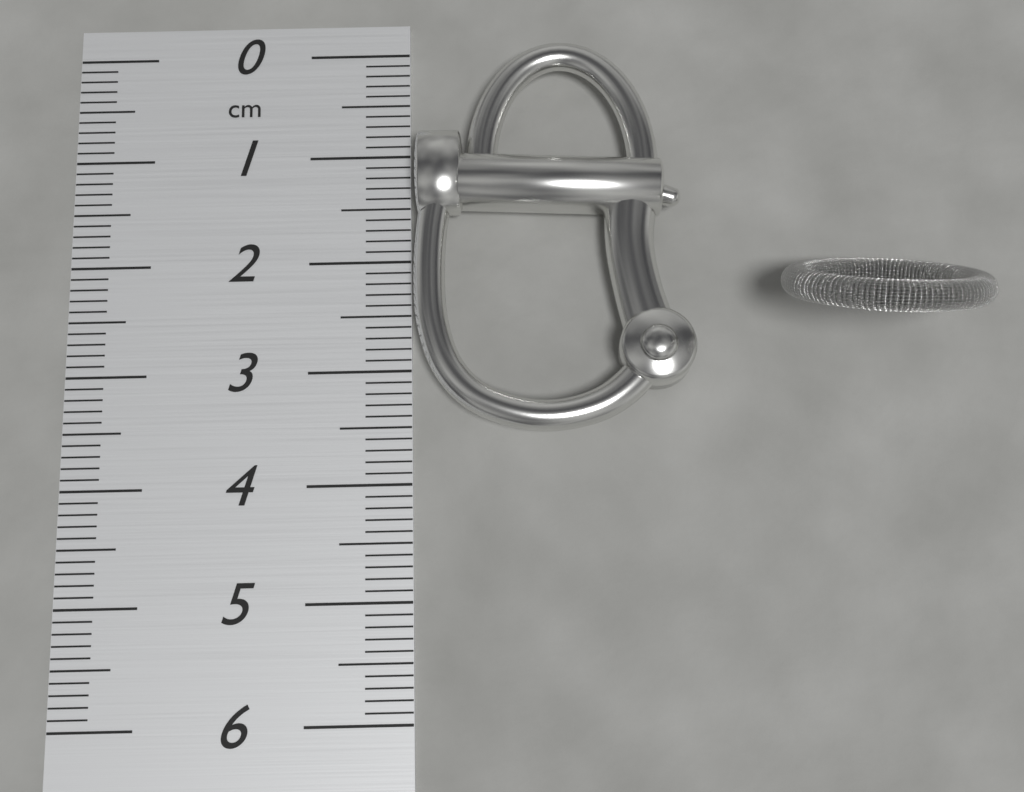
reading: 3.6 cm
